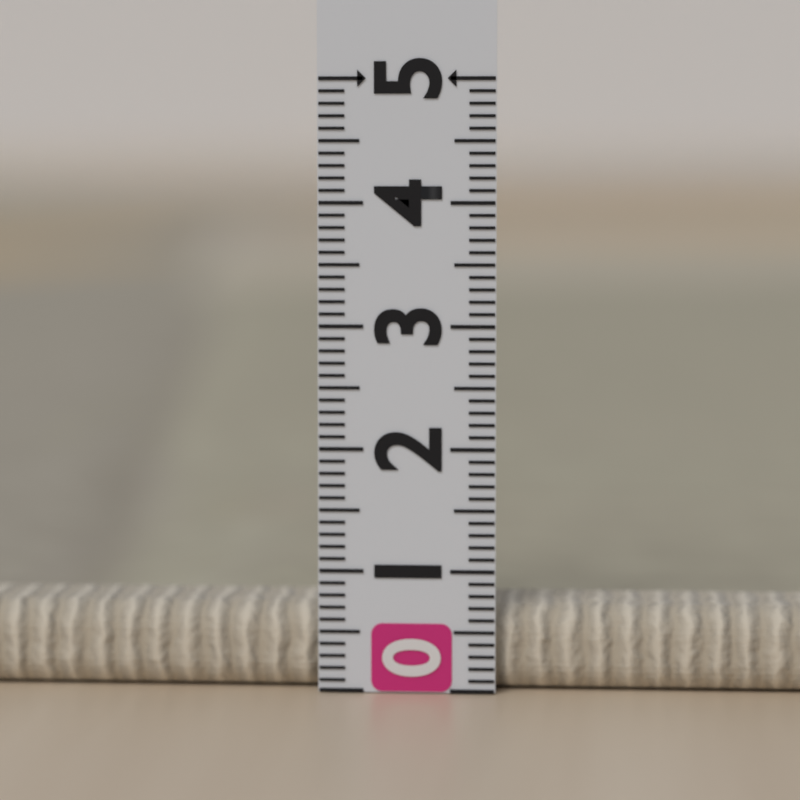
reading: 0.7 (no unit)
